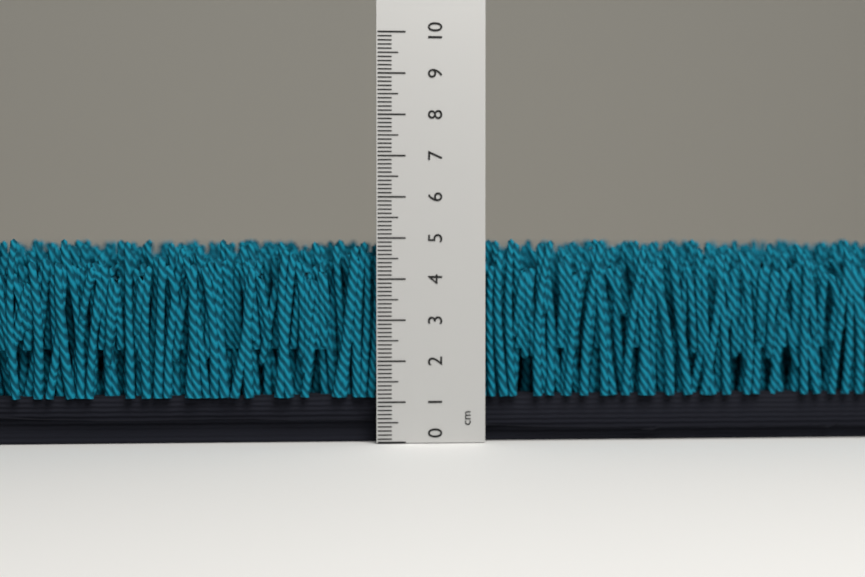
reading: 5.0 cm
